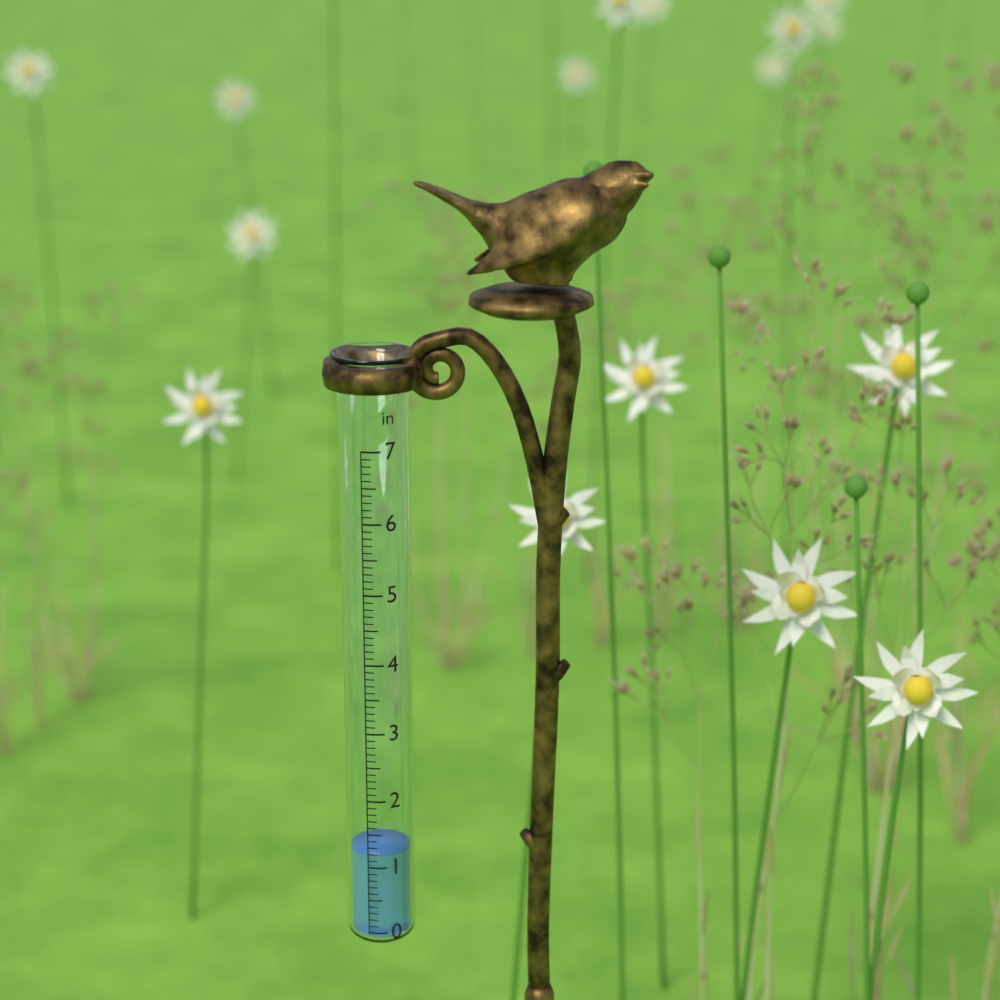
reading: 1.2 in
